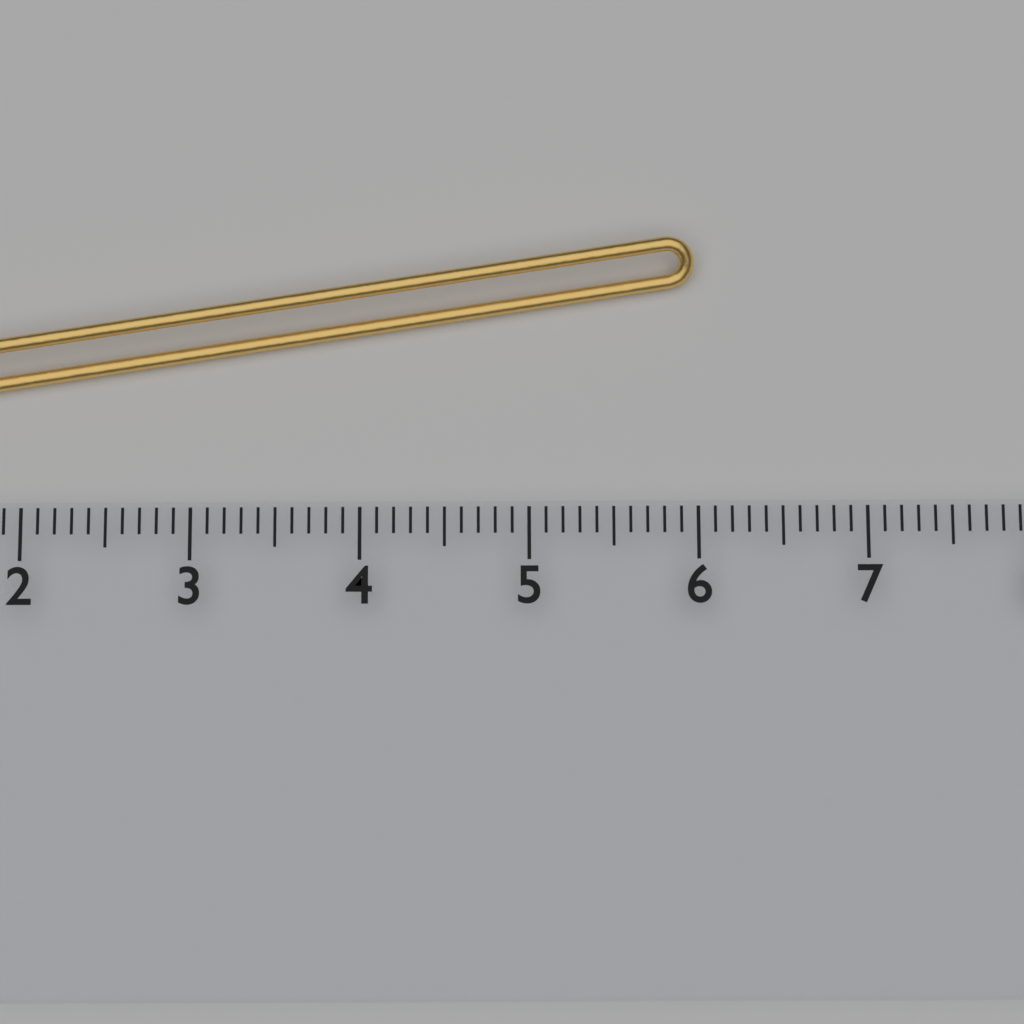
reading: 6.0 cm
